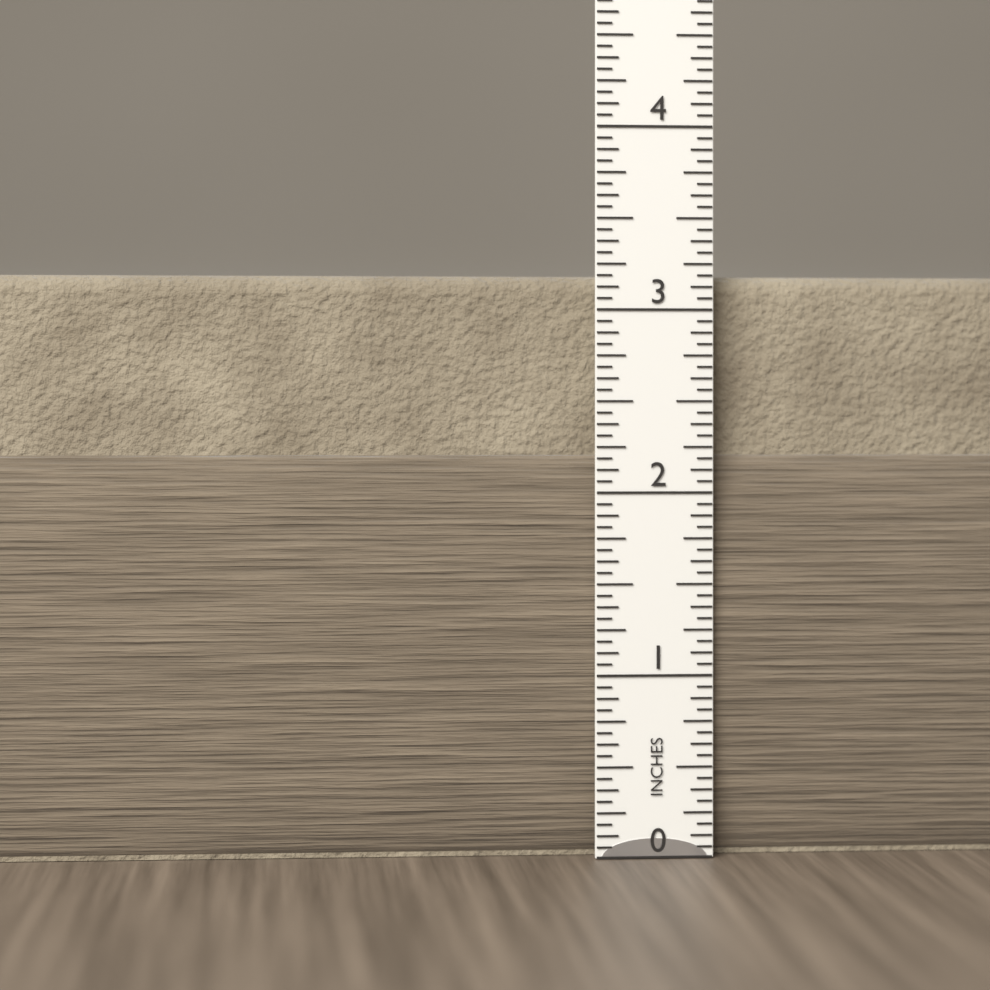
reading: 3.1875 in
